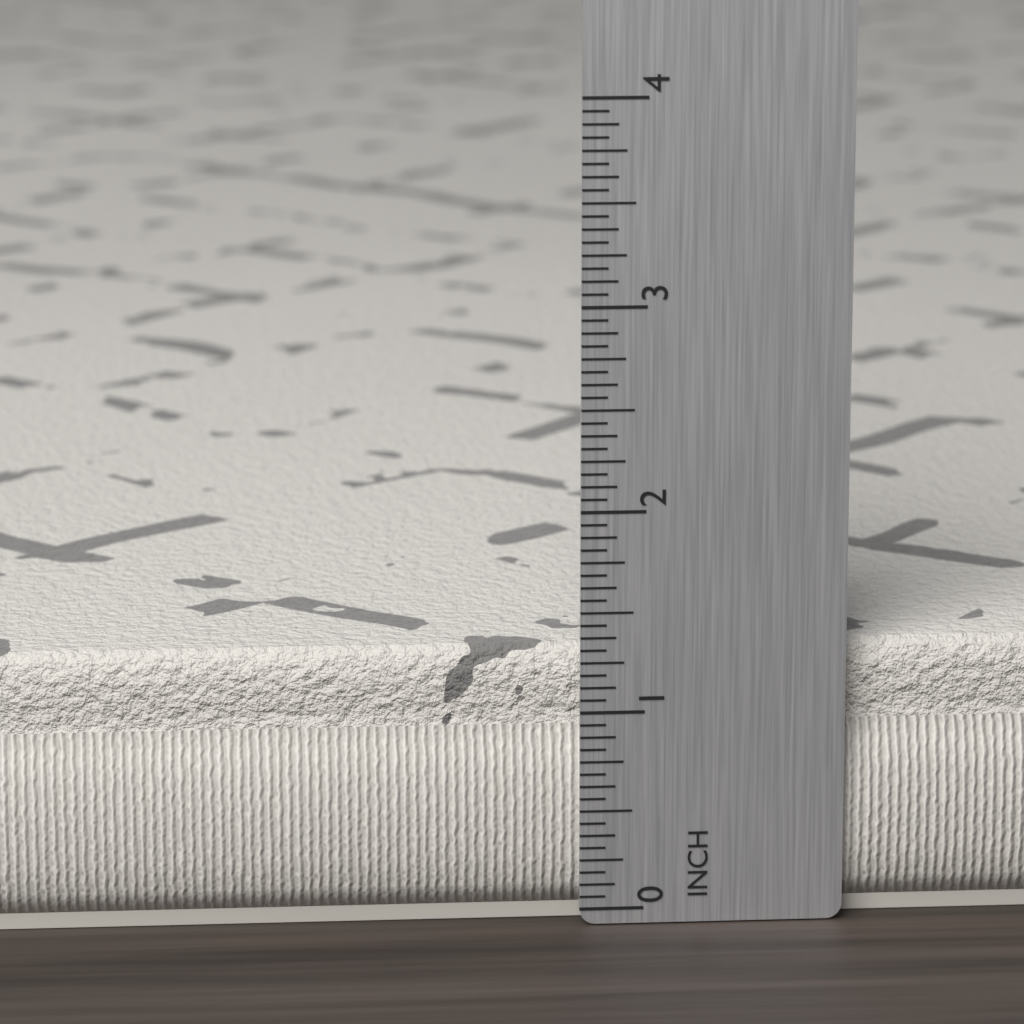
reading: 1.3125 in
